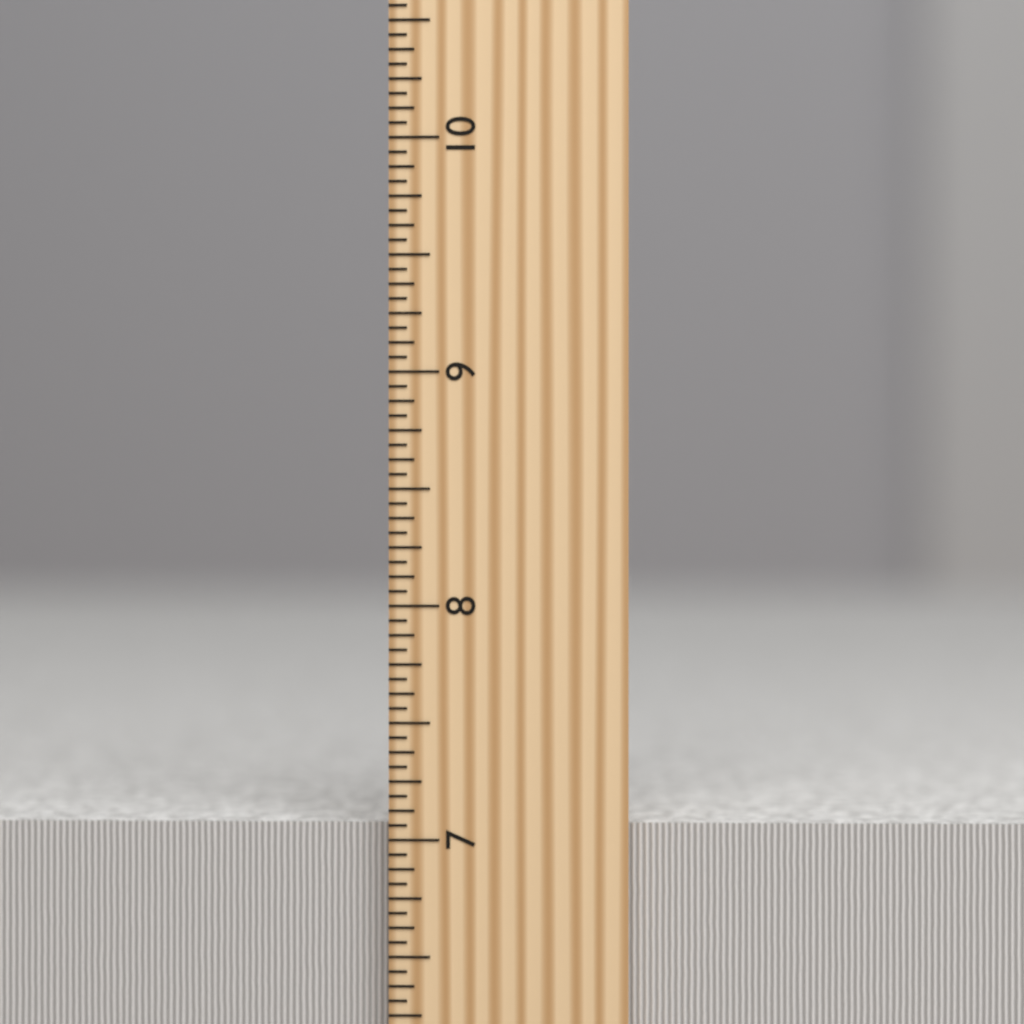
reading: 7.0625 inch
